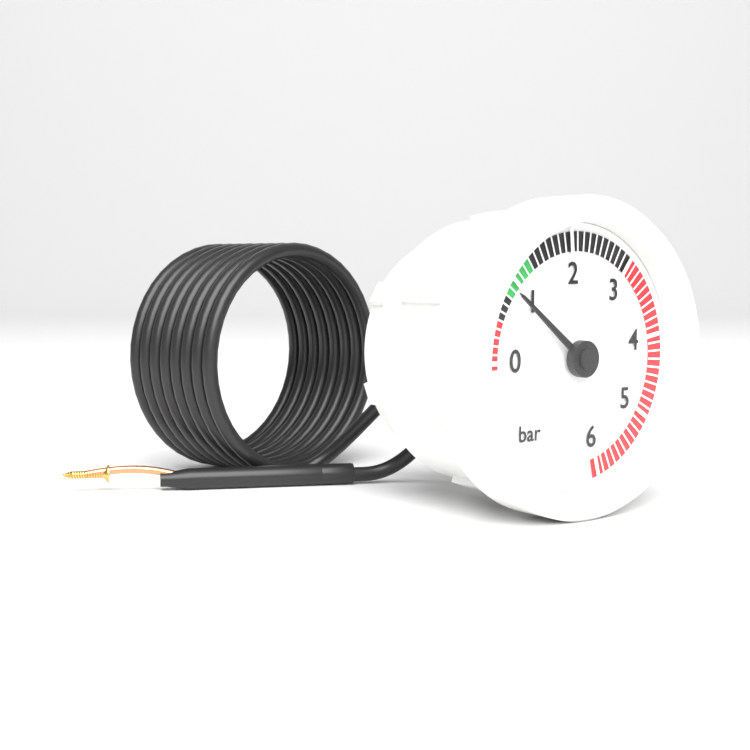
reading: 0.9 bar
